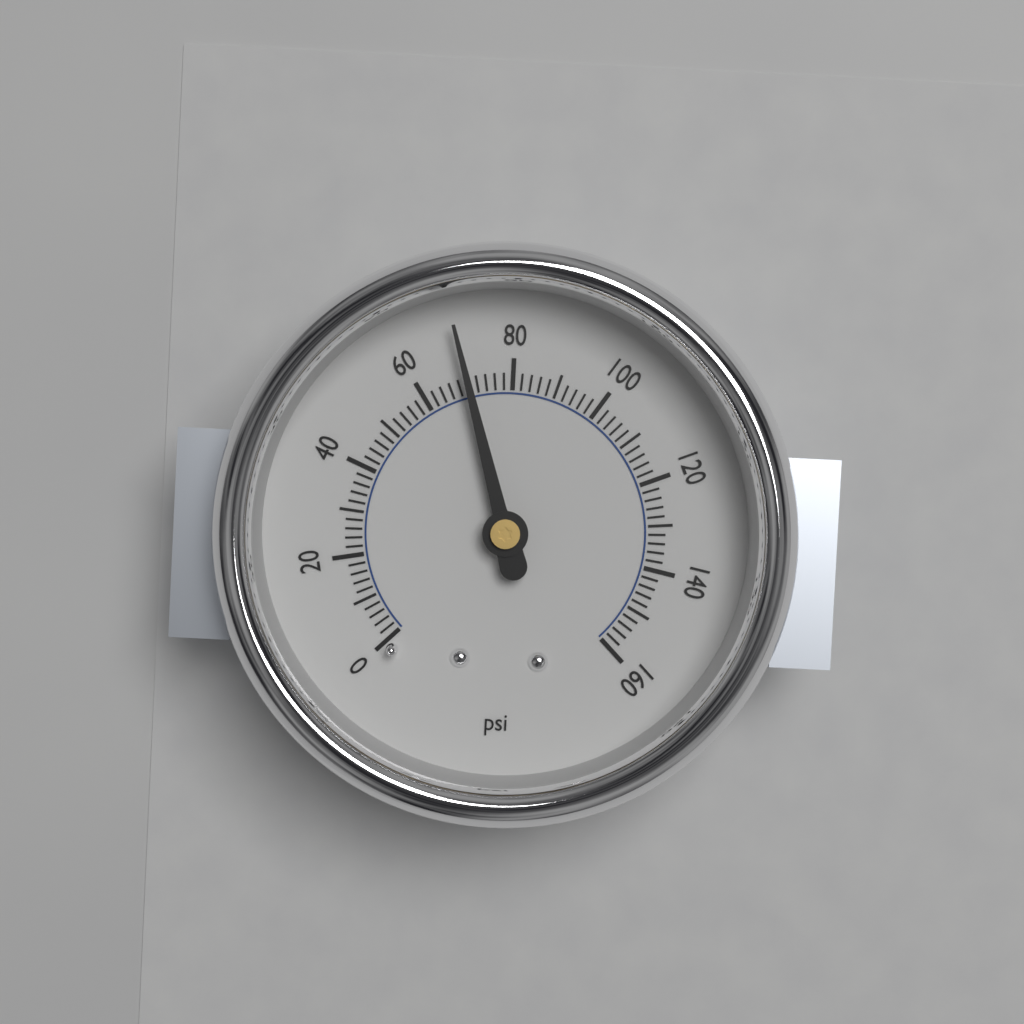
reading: 70 psi
